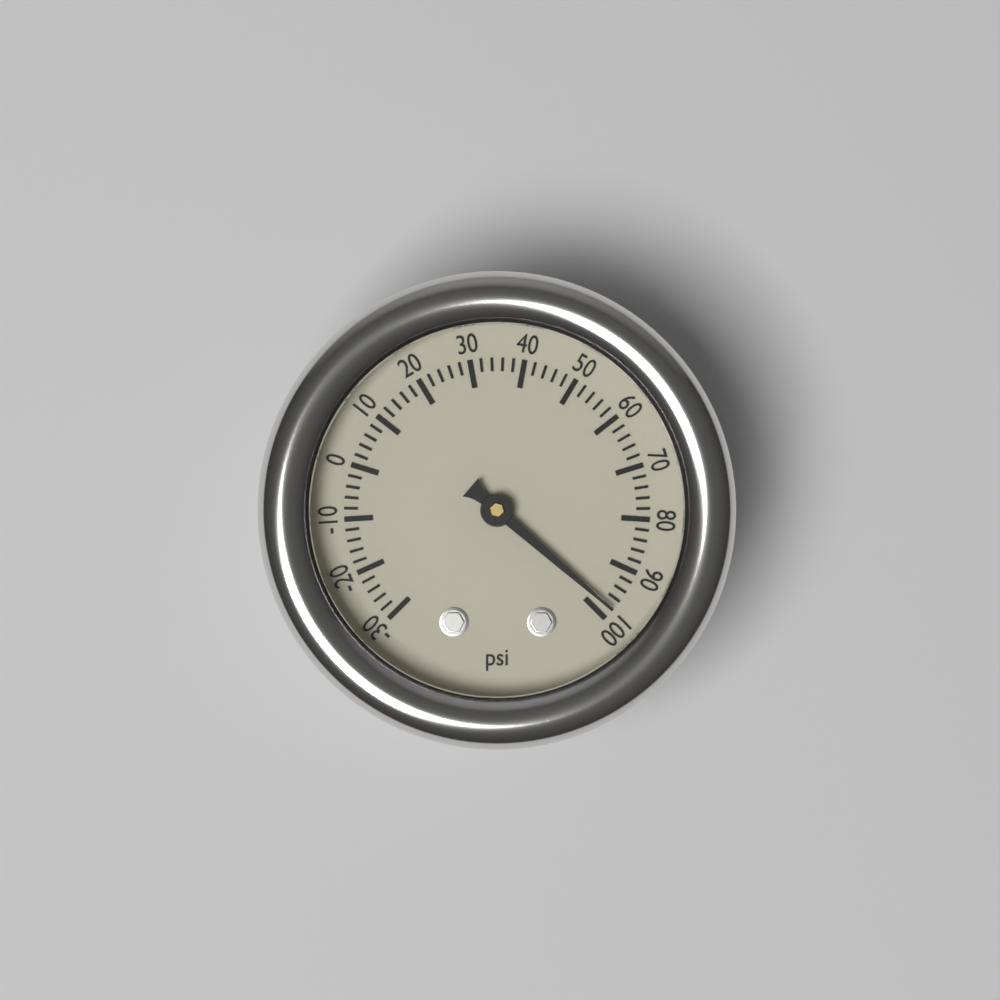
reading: 98 psi
